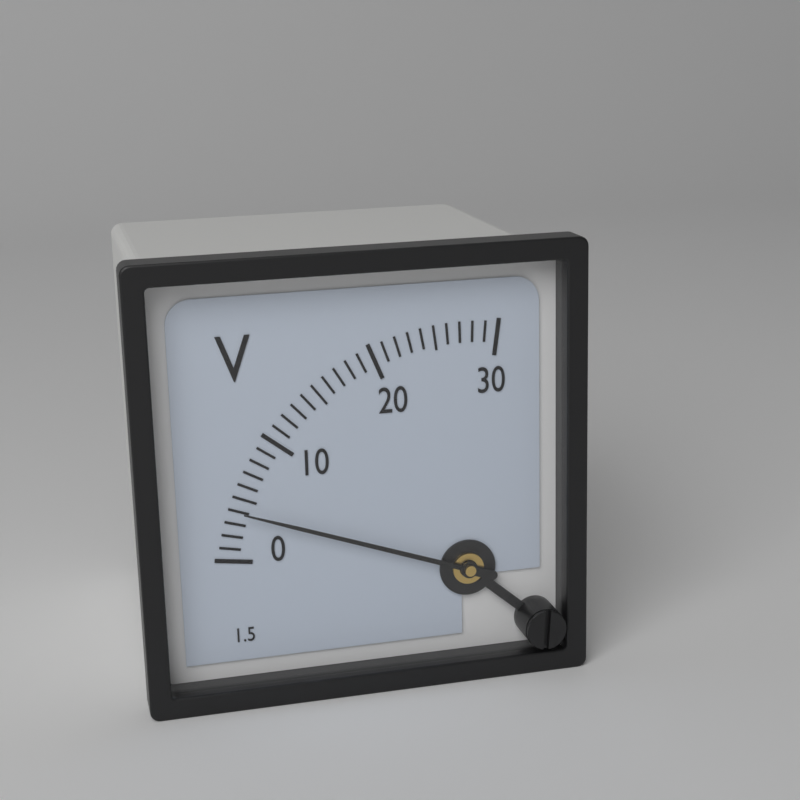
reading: 4 V
